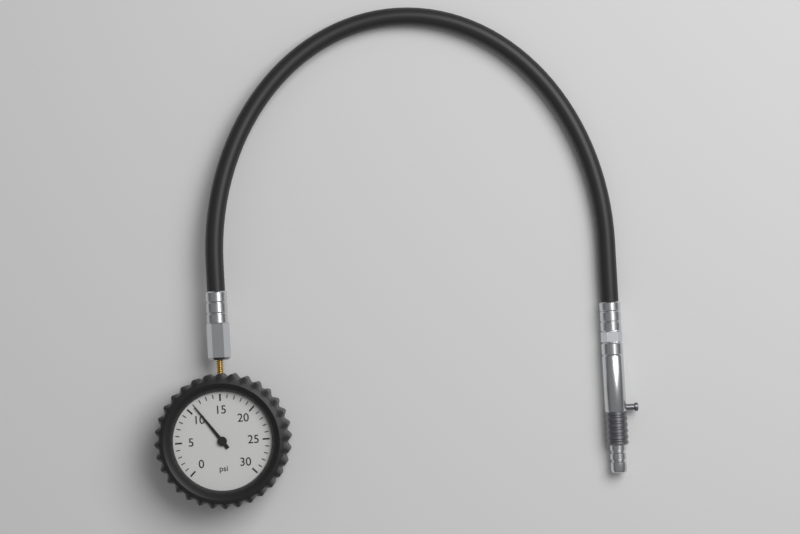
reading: 11 psi
